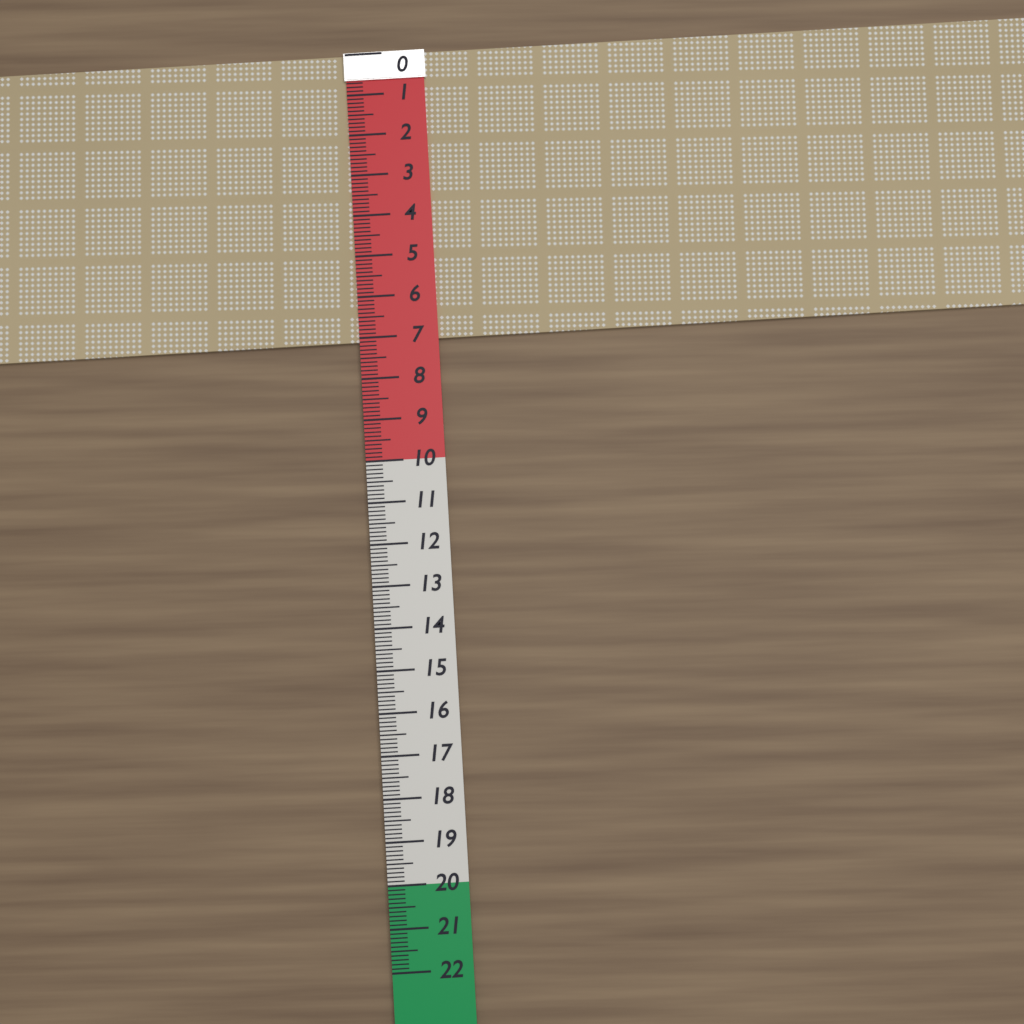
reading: 7.1 (no unit)
